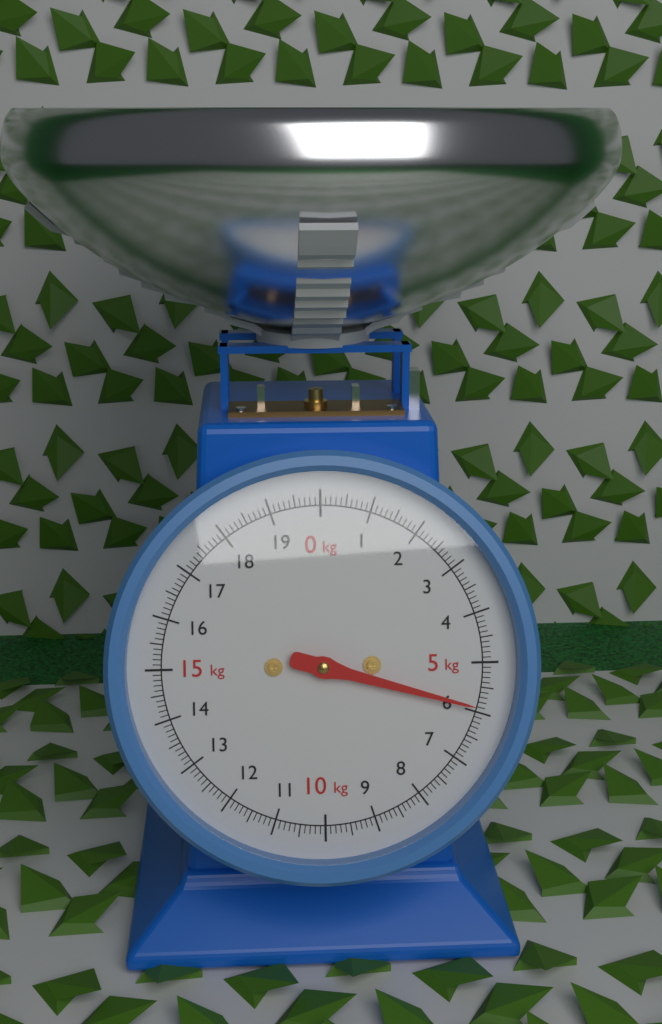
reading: 5.9 kg
